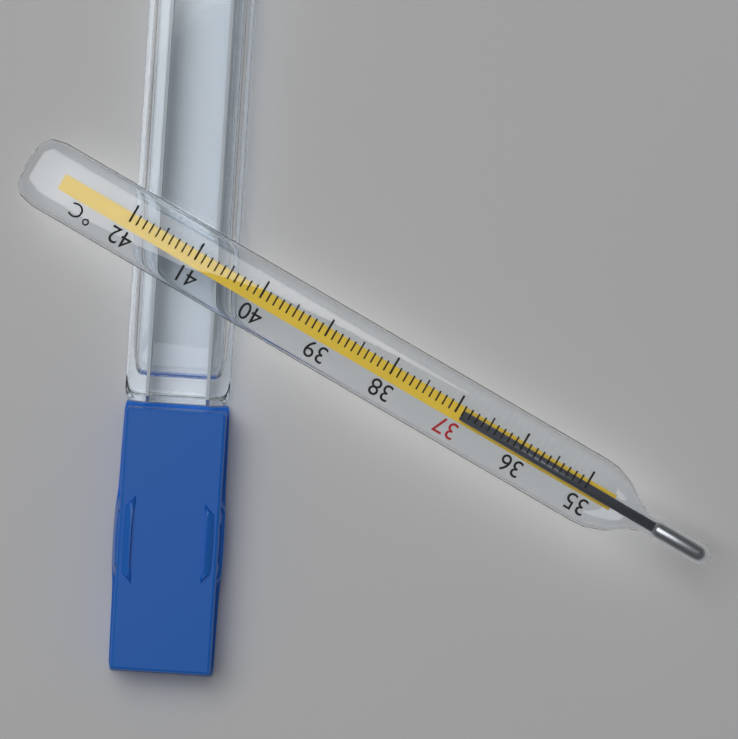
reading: 36.9 °C
